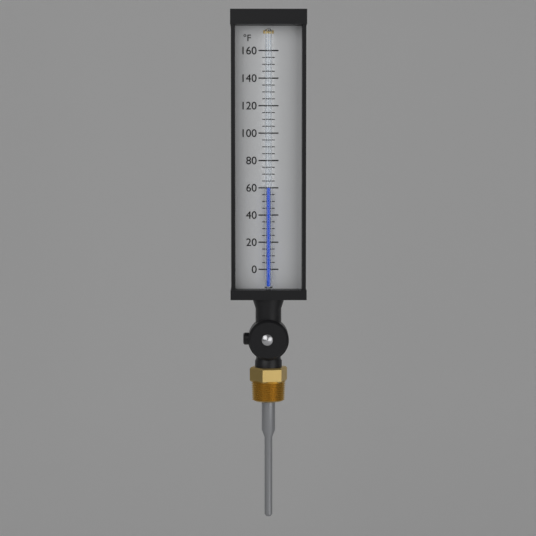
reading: 60 °F
